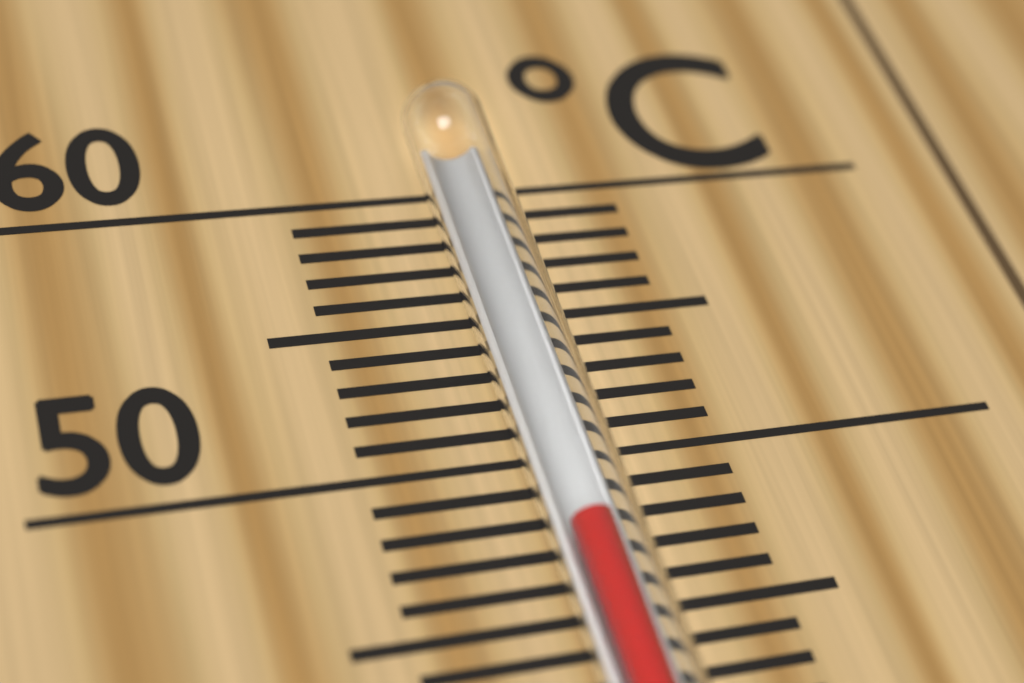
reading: 47 °C
